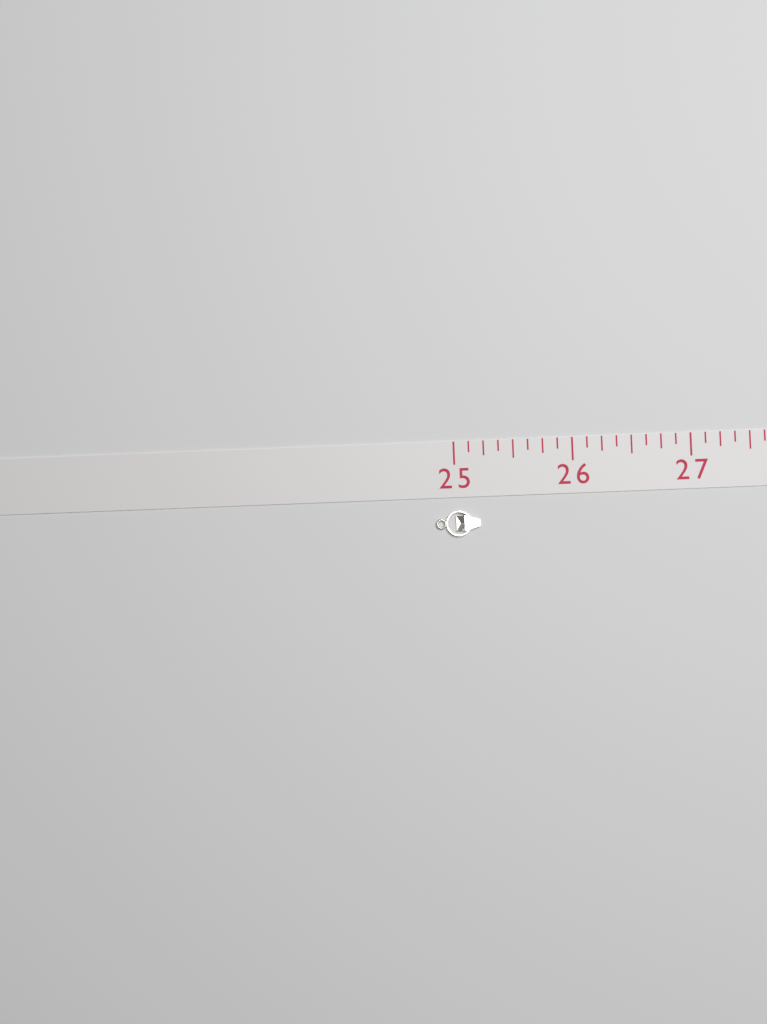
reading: 25.125 (no unit)
